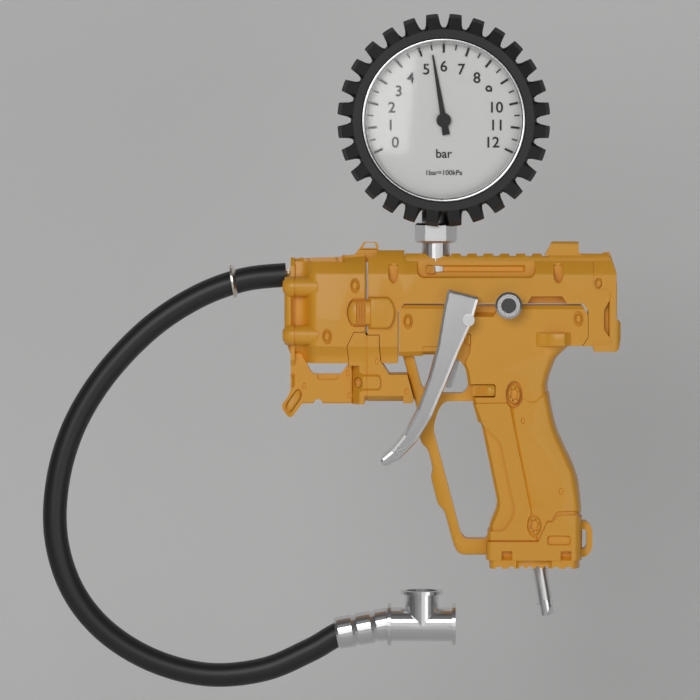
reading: 5.5 bar
